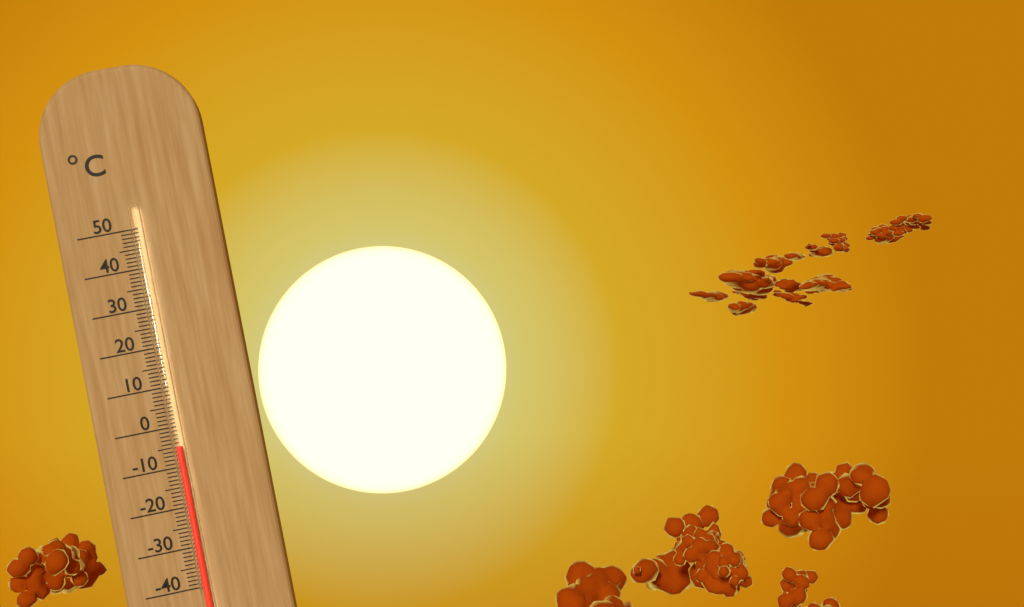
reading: -5 °C
